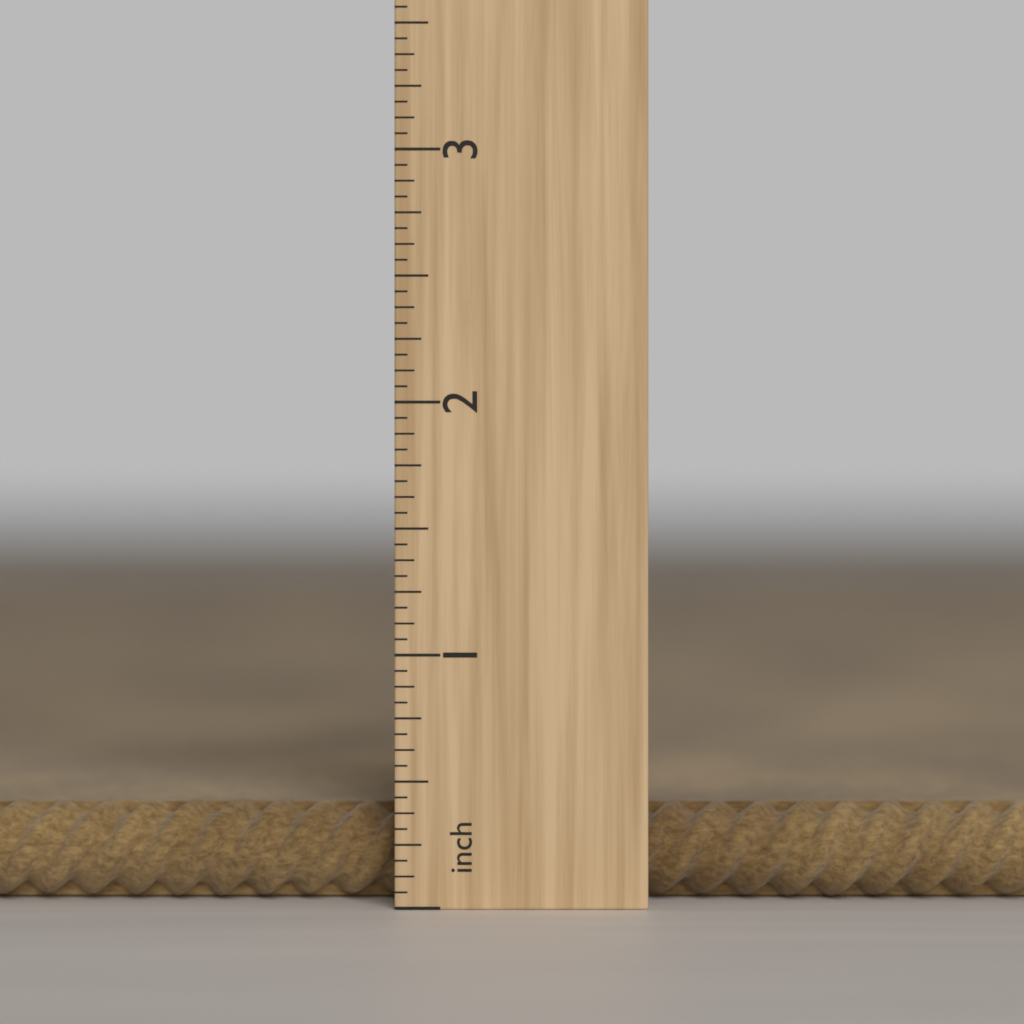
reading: 0.4000 inch
